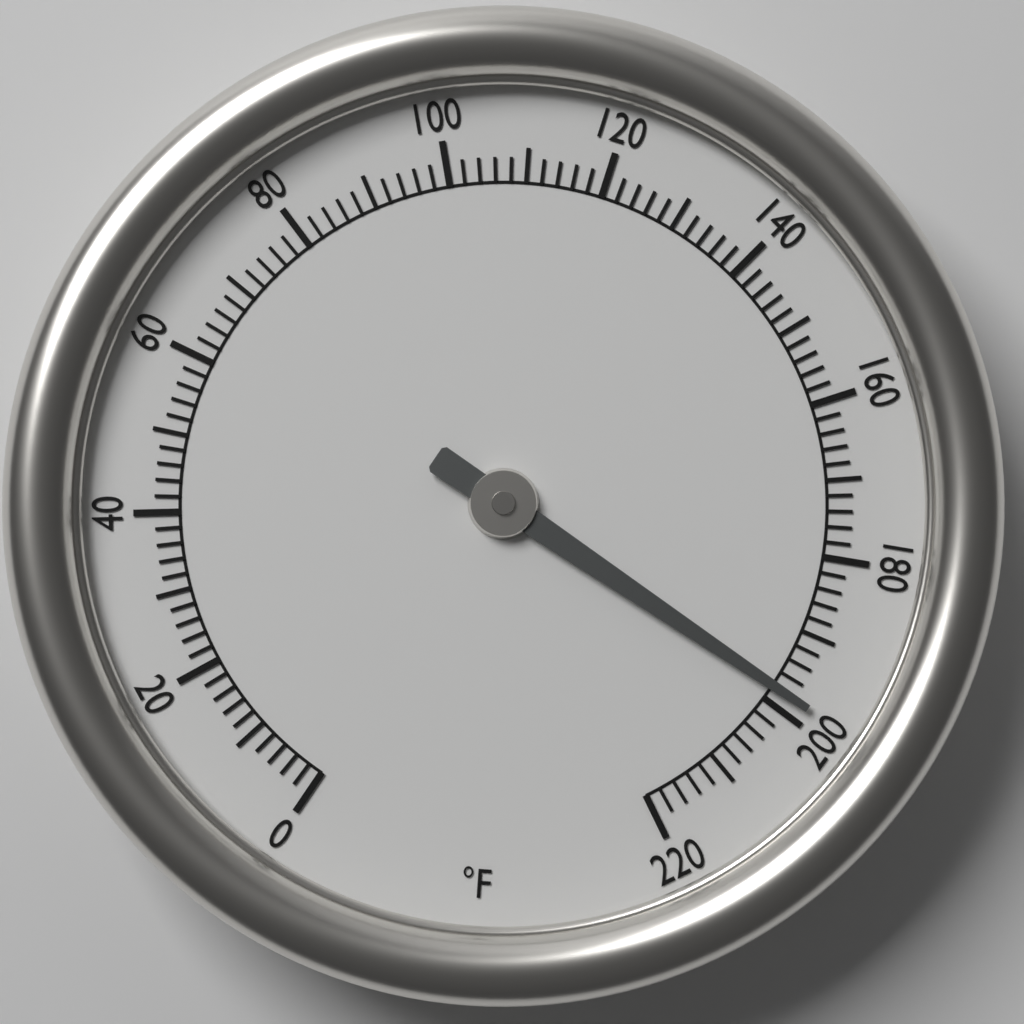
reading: 198 °F
